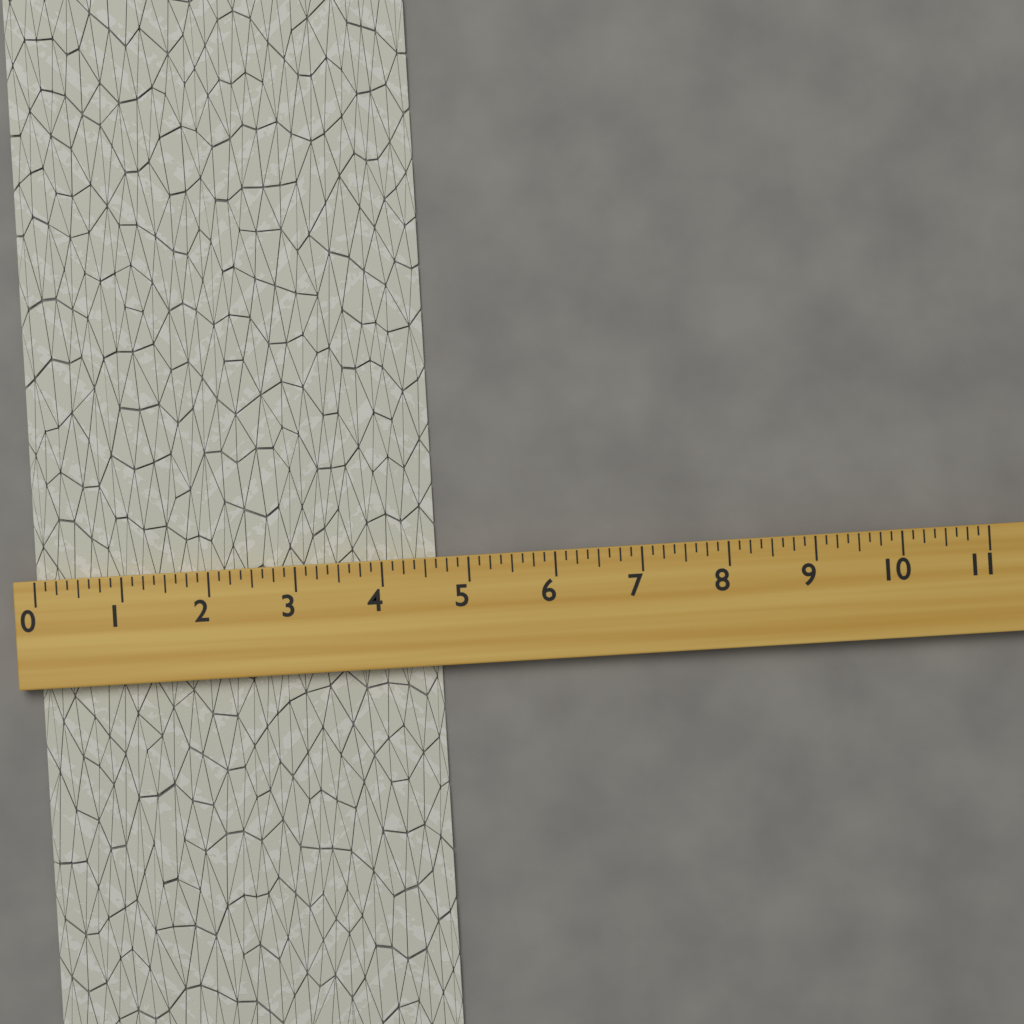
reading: 4.625 (no unit)
